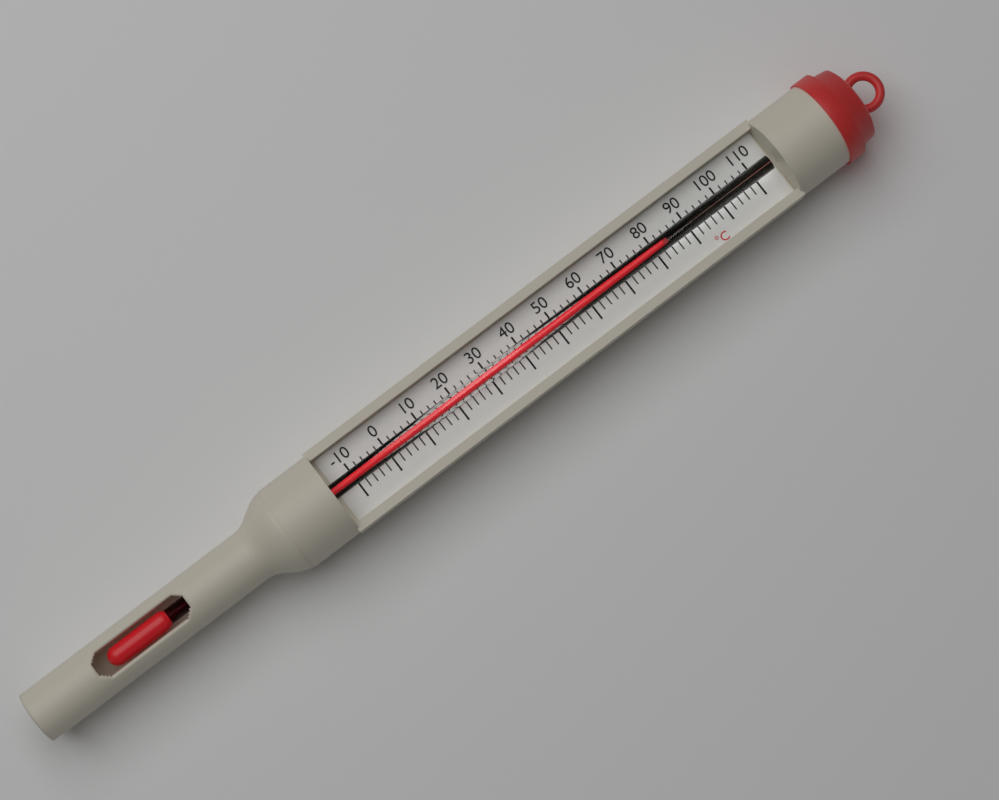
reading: 82 °C
